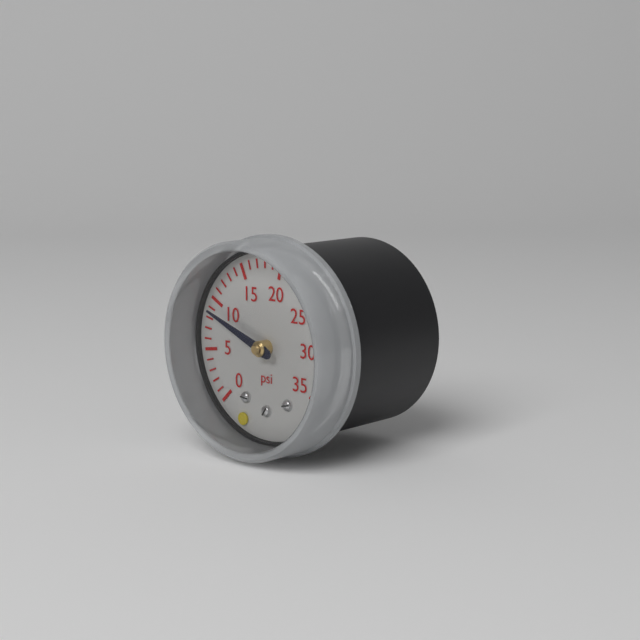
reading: 9 psi
